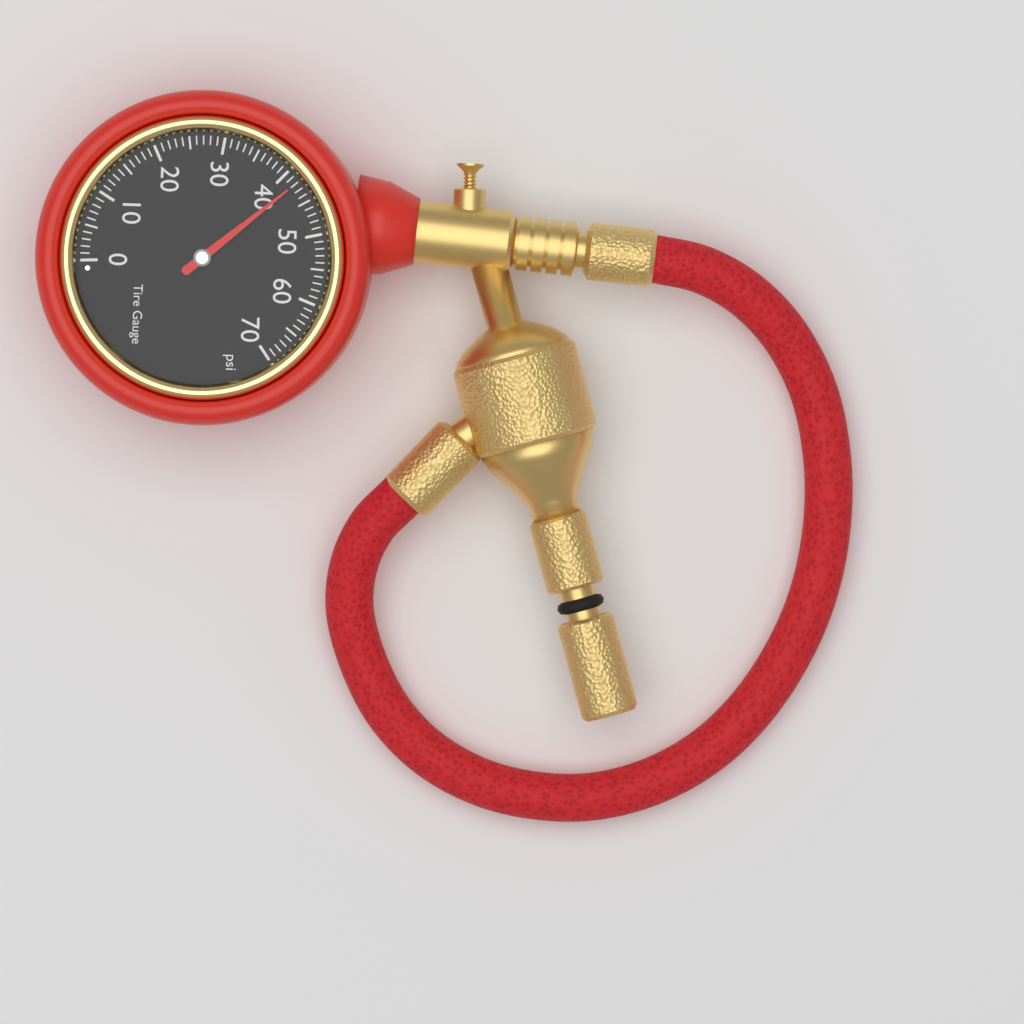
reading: 42 psi
